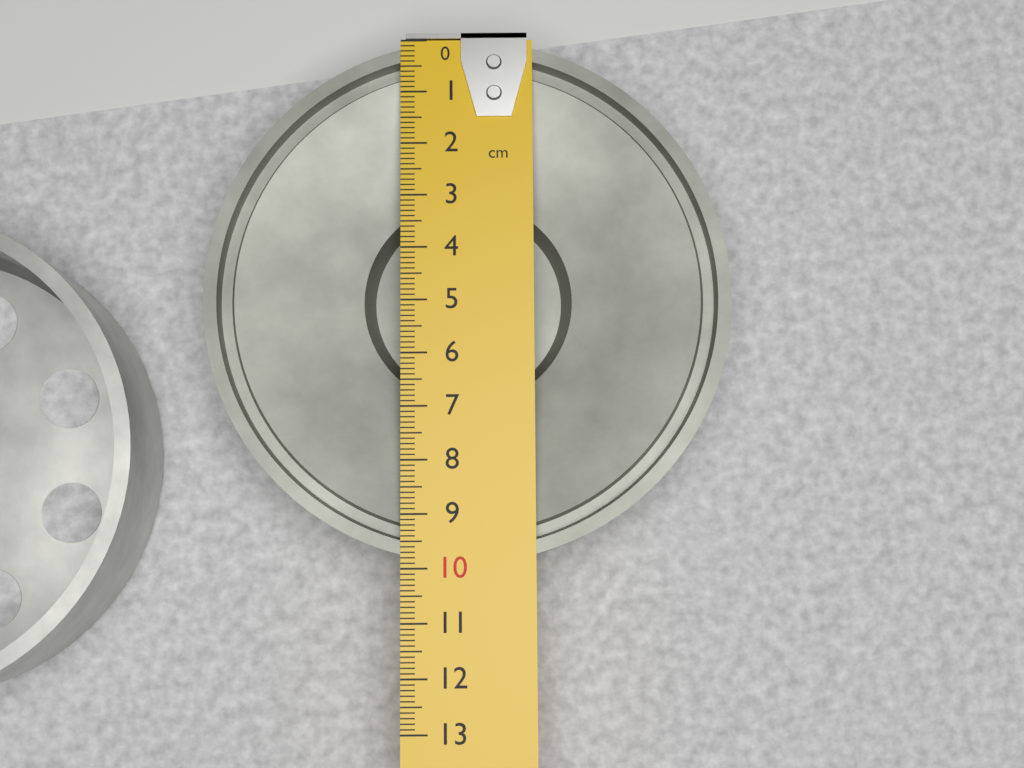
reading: 9.9 cm
